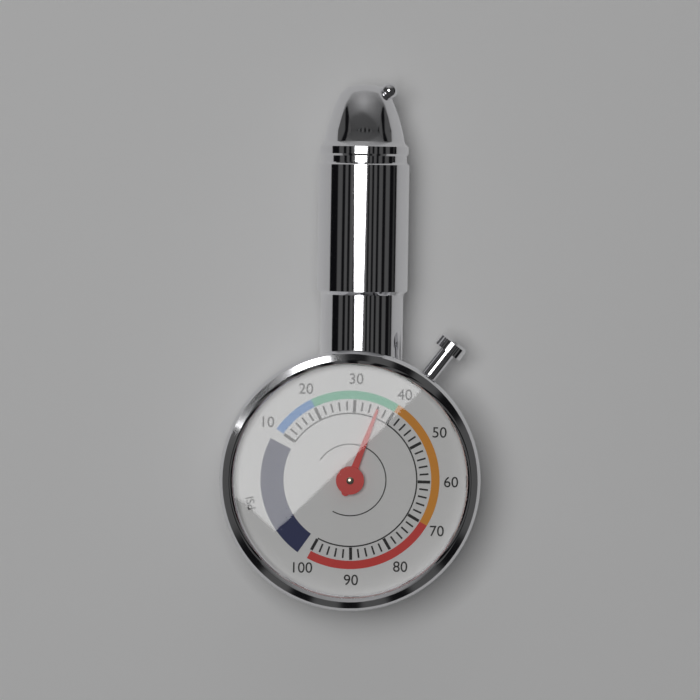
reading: 36 psi
